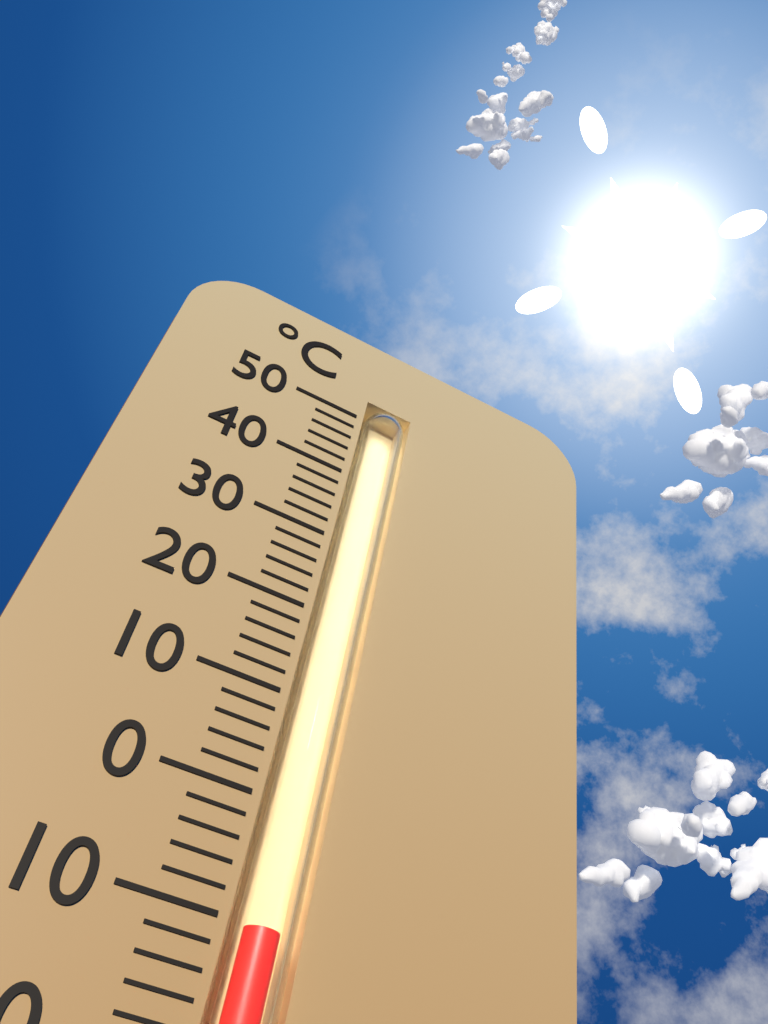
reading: -10 °C
